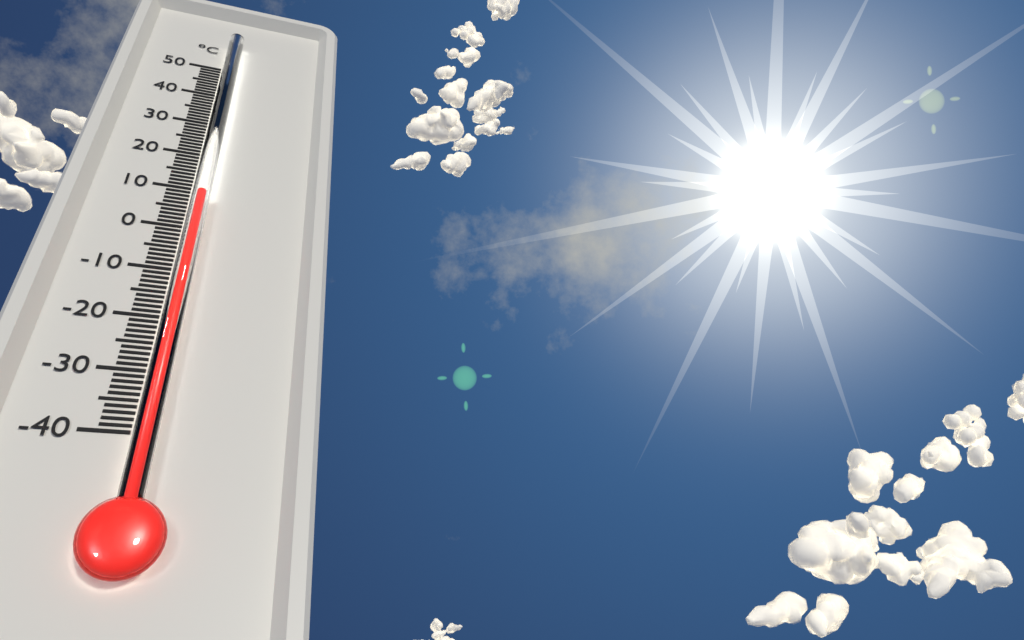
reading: 7 °C
